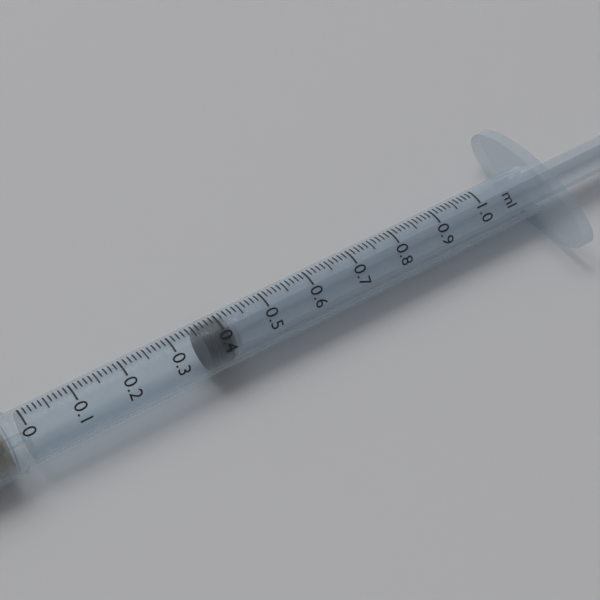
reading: 0.36 ml
